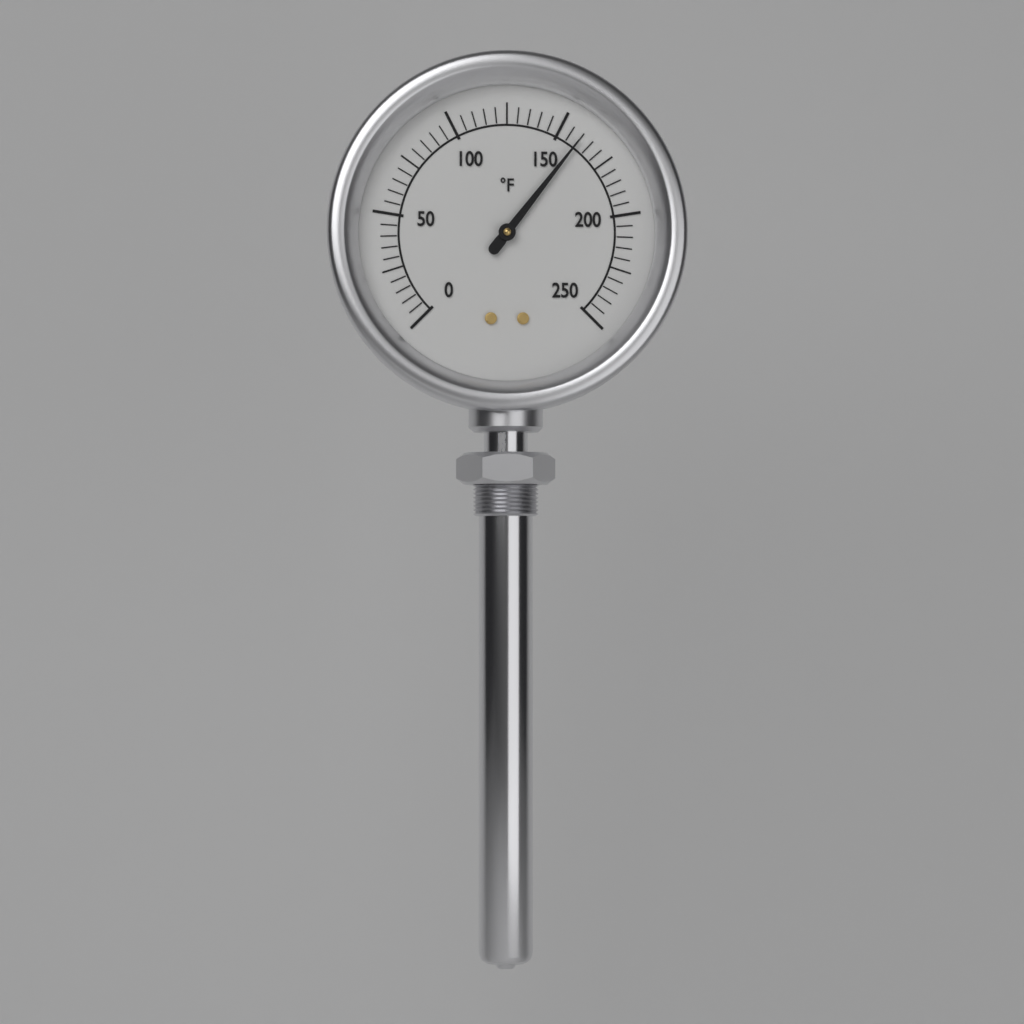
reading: 160 °F
